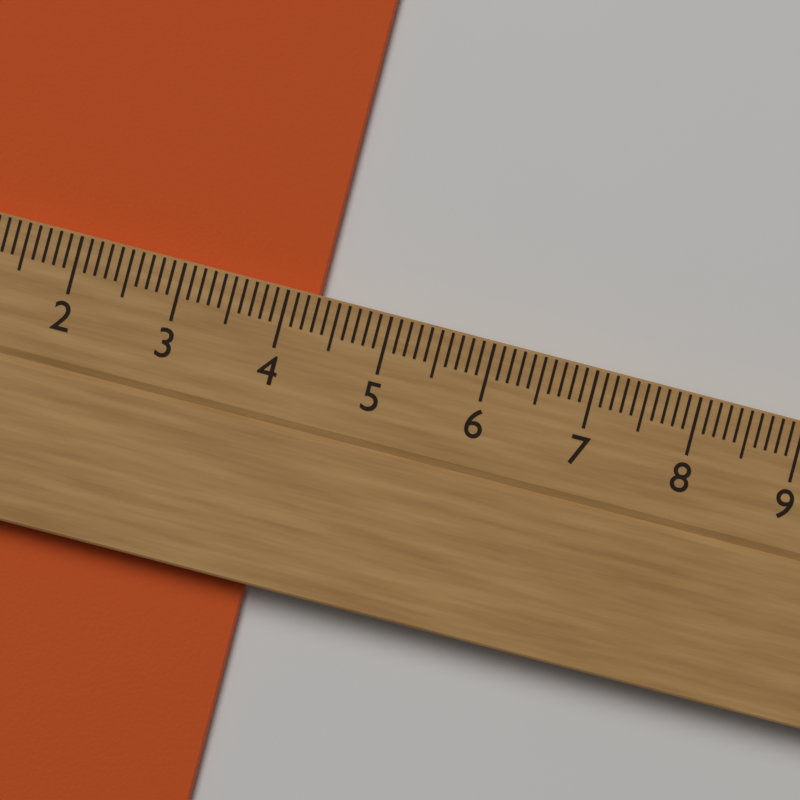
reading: 4.3 cm
